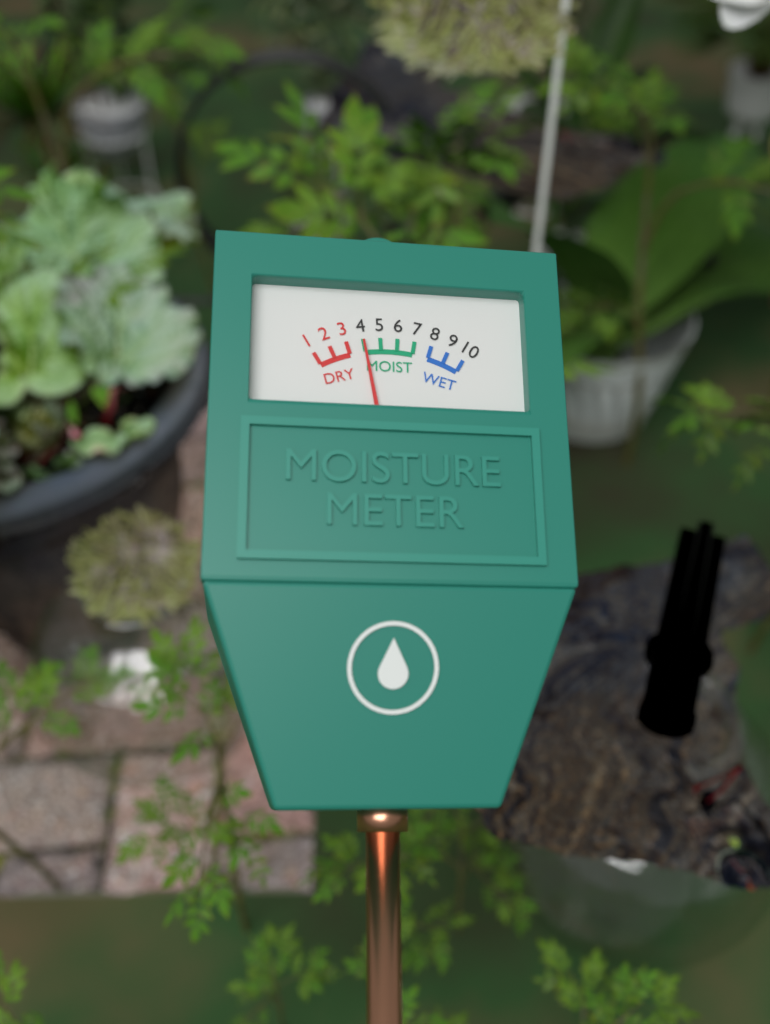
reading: 4 (no unit)
